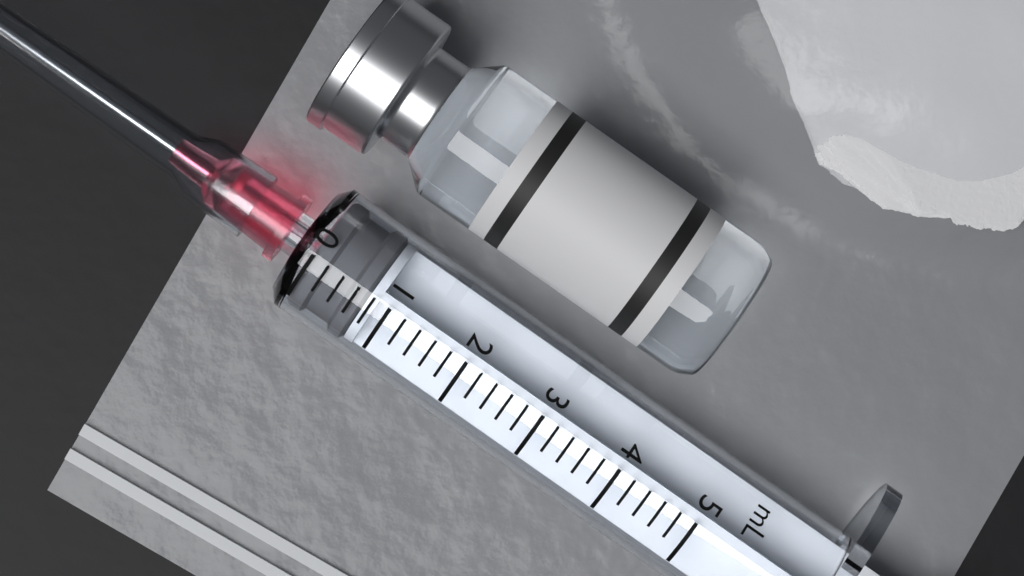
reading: 0.0 mL
